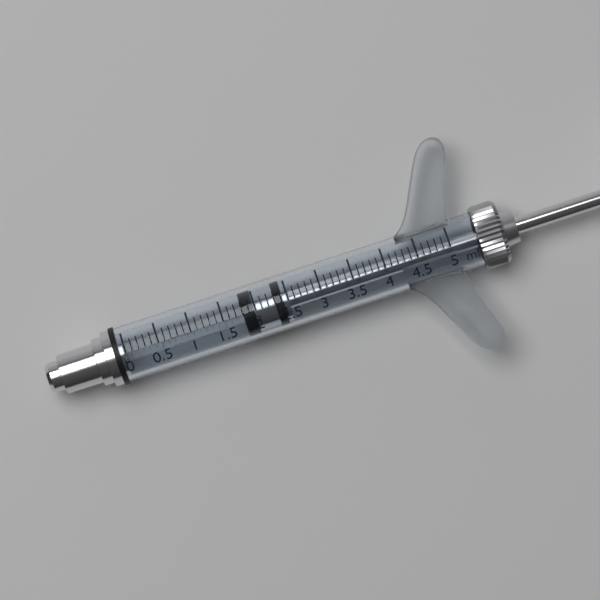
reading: 1.8 ml
